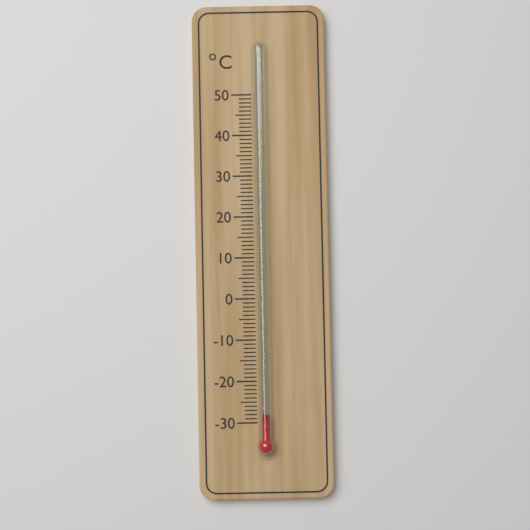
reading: -28 °C
